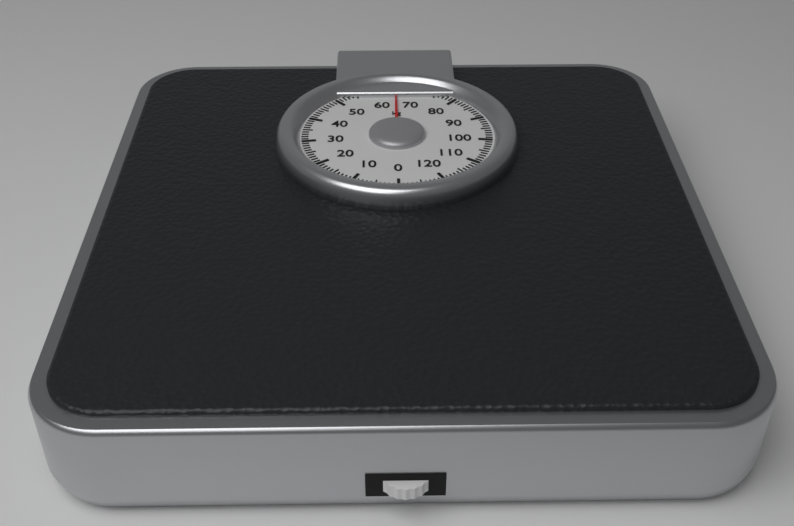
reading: 65 kg
